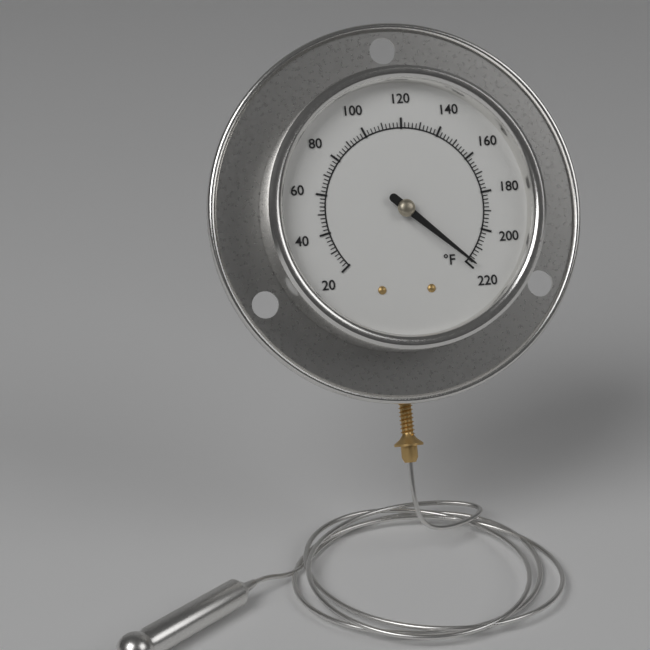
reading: 218 °F
